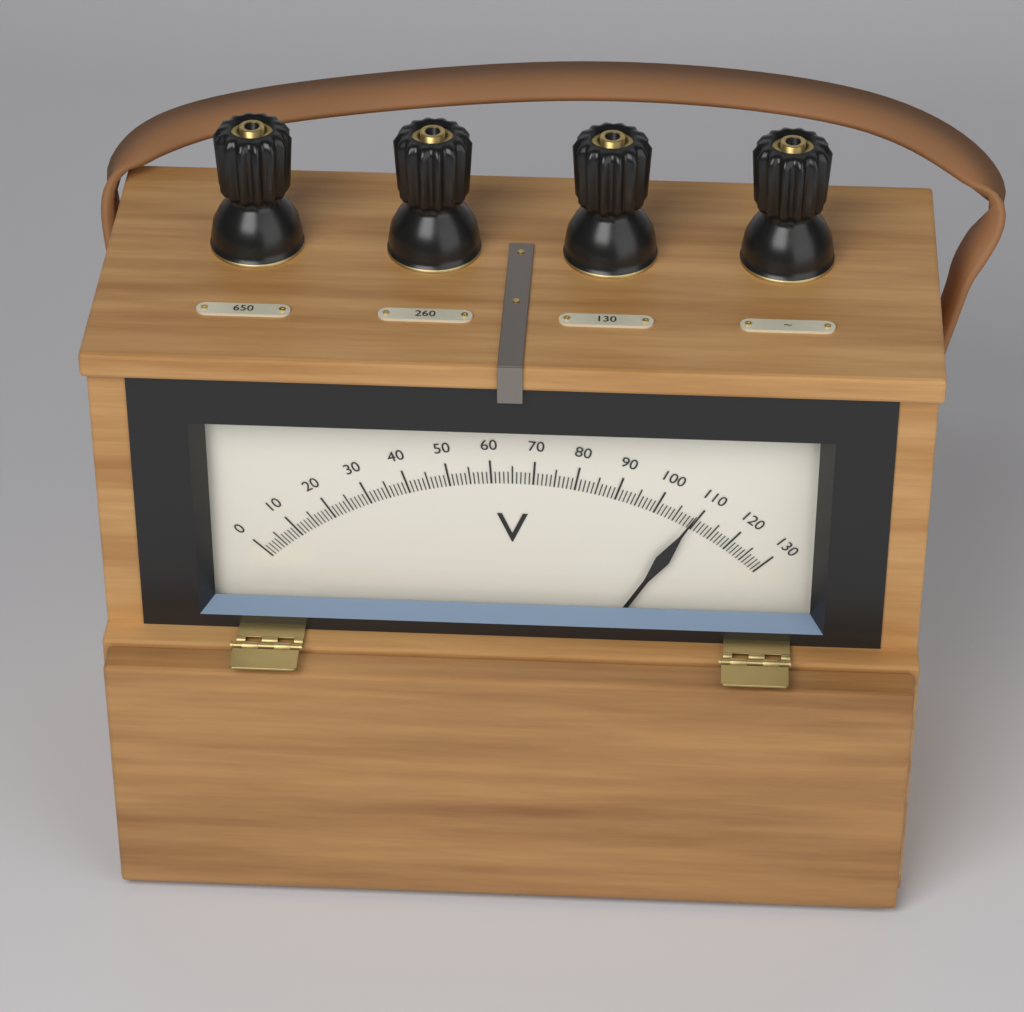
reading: 109 V
